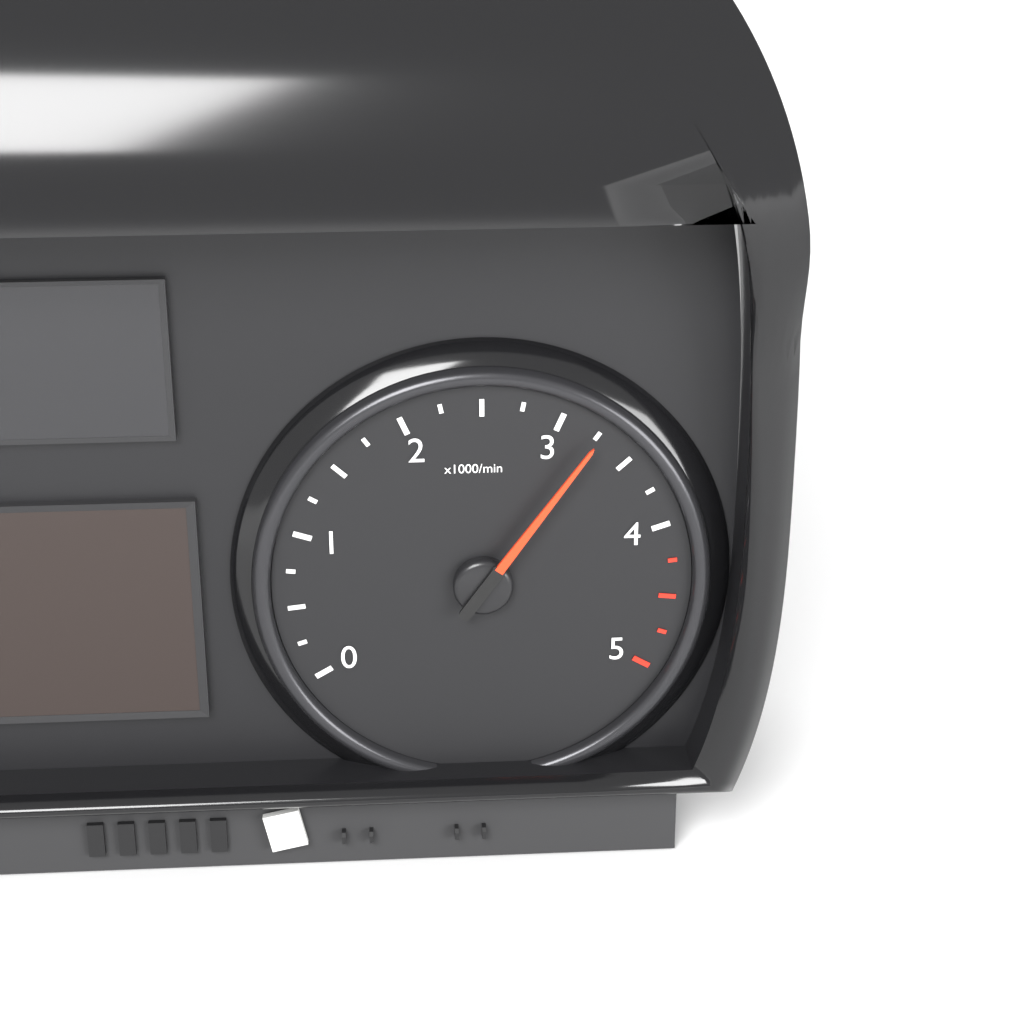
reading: 3.25 x1000/min
